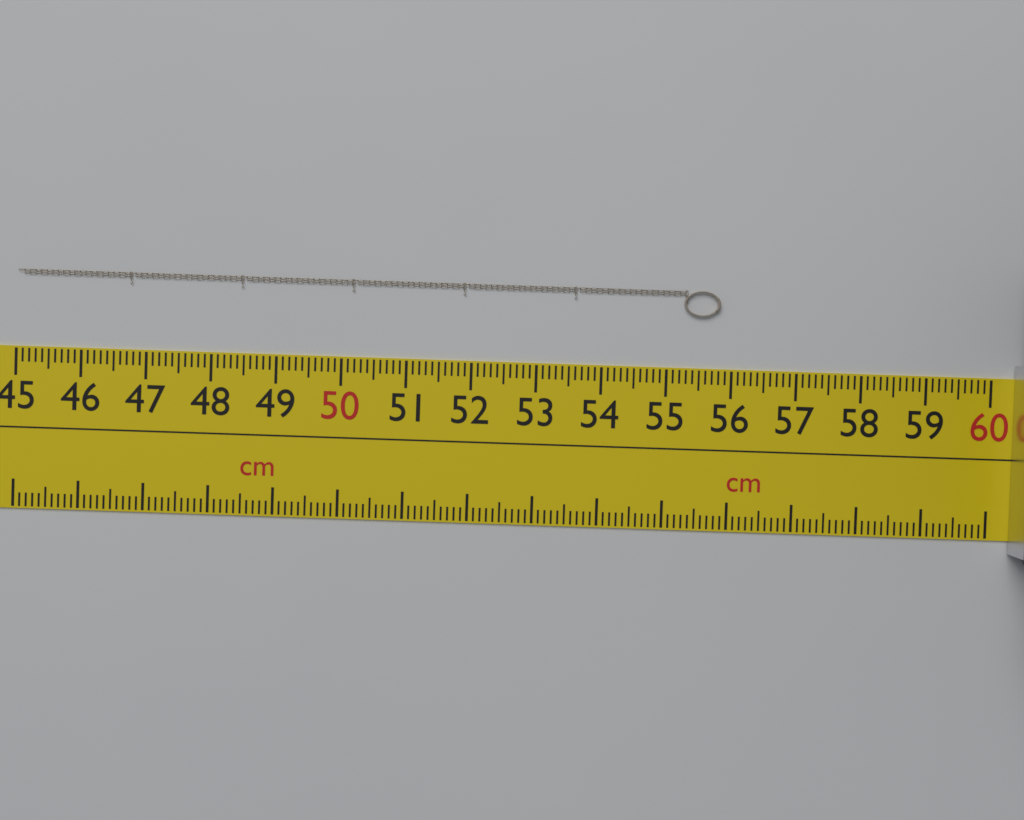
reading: 55.8 cm
